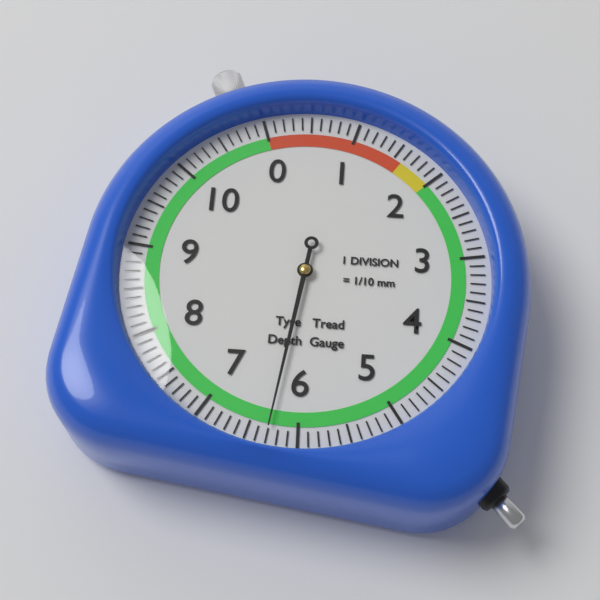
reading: 6.3 mm
